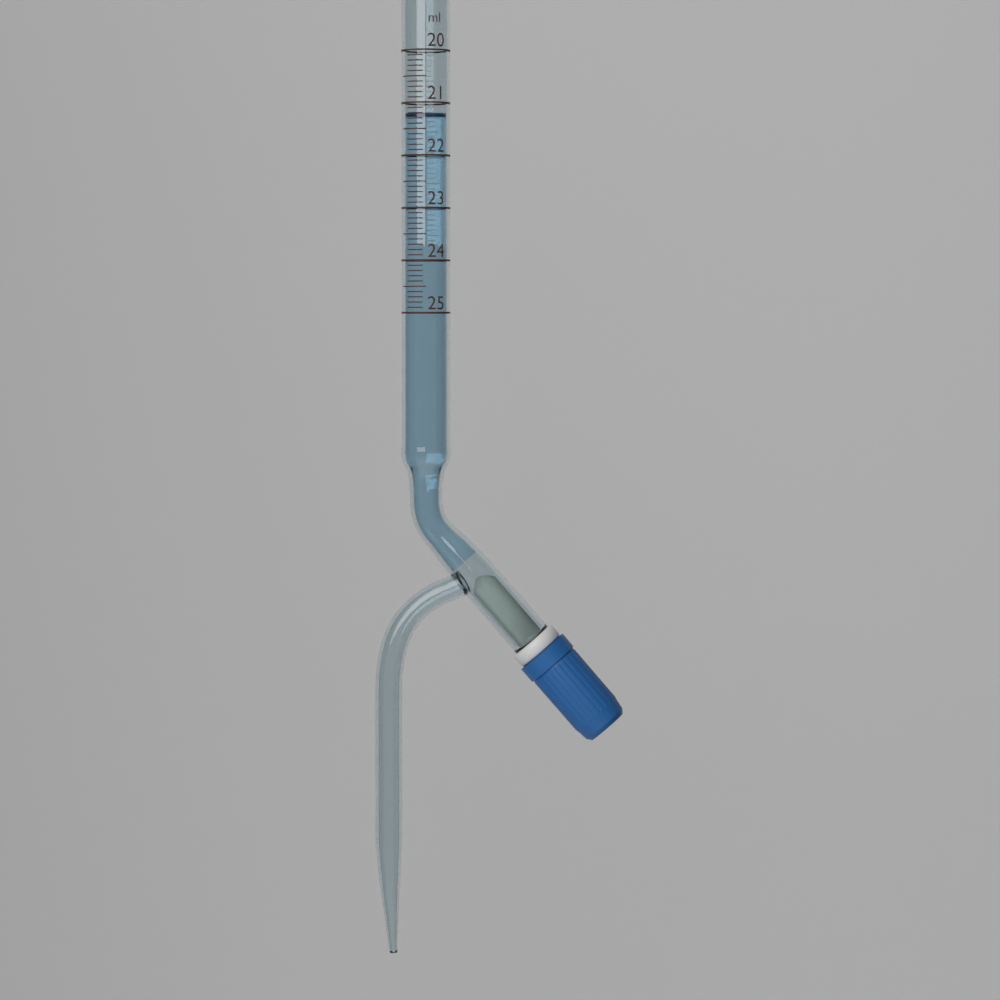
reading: 21.2 ml
